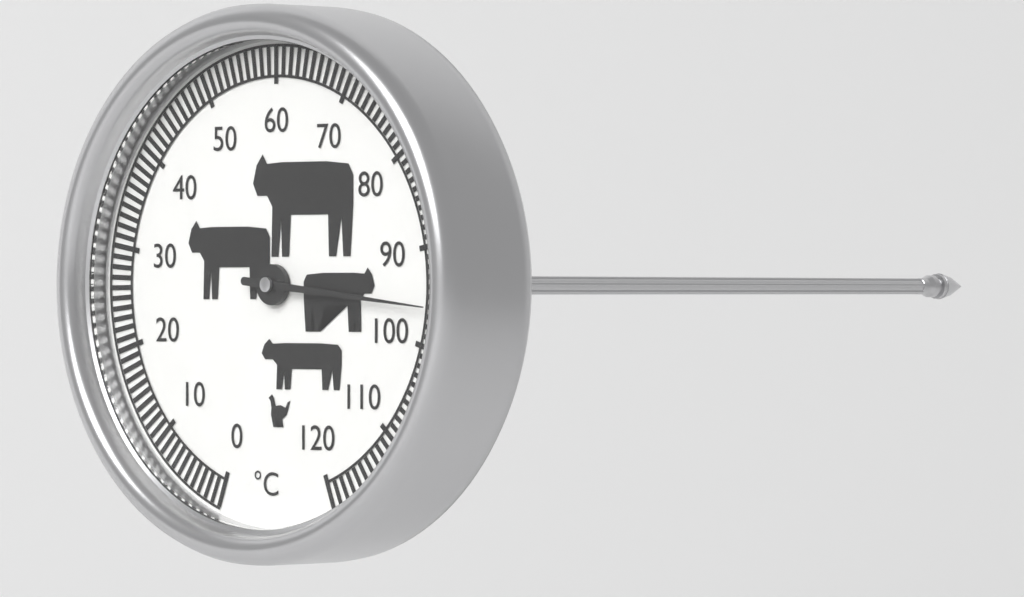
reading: 96 °C
